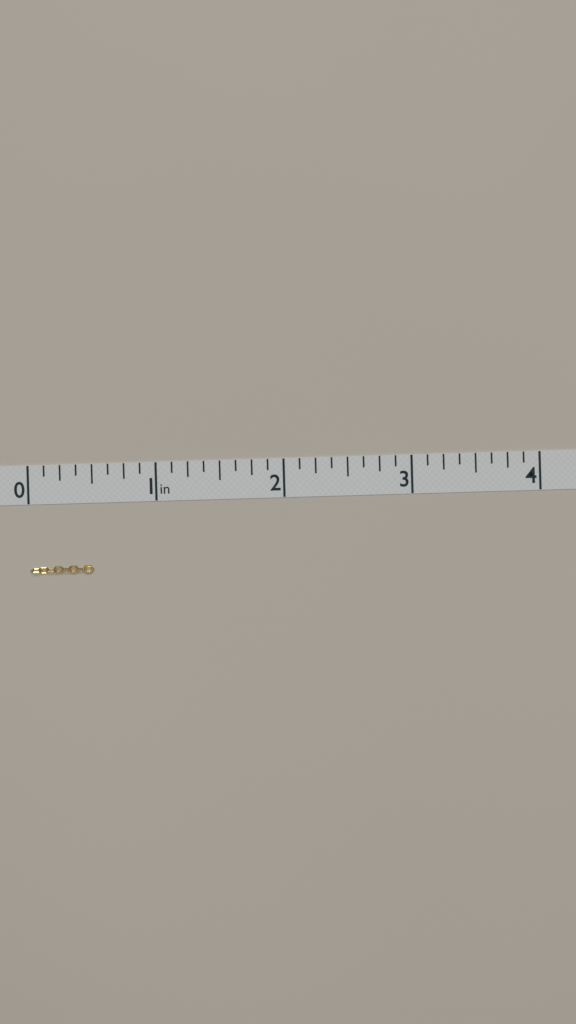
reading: 0.500 in
